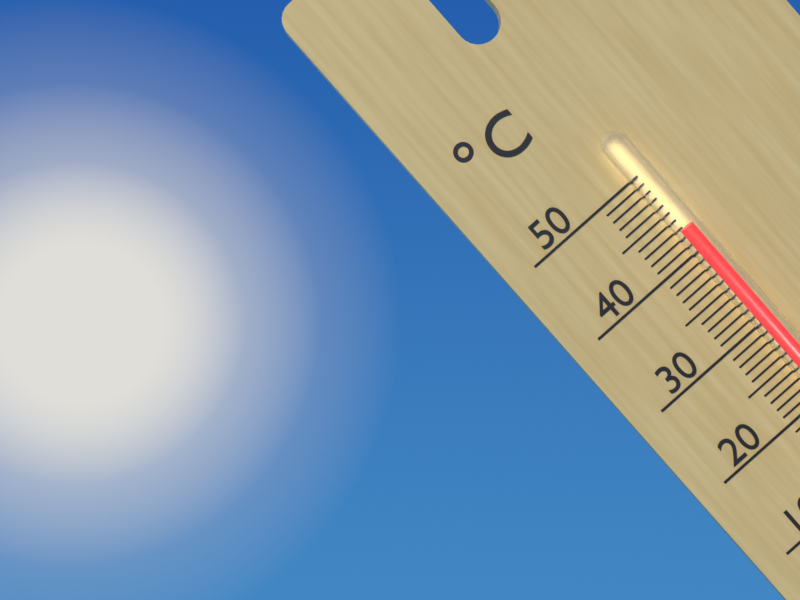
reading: 43 °C
